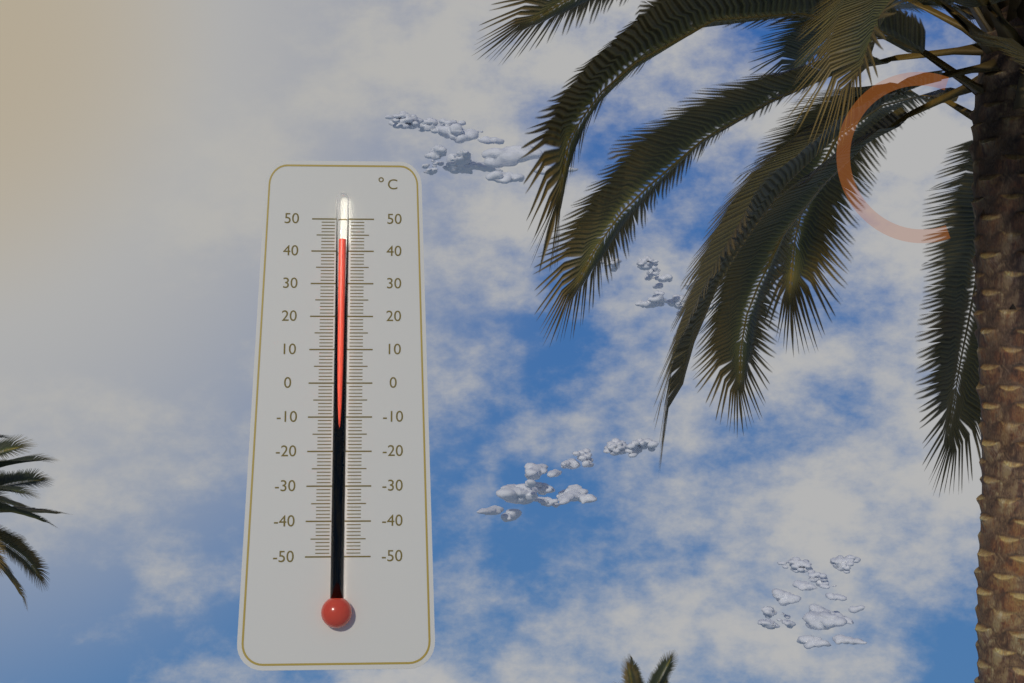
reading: 43 °C
